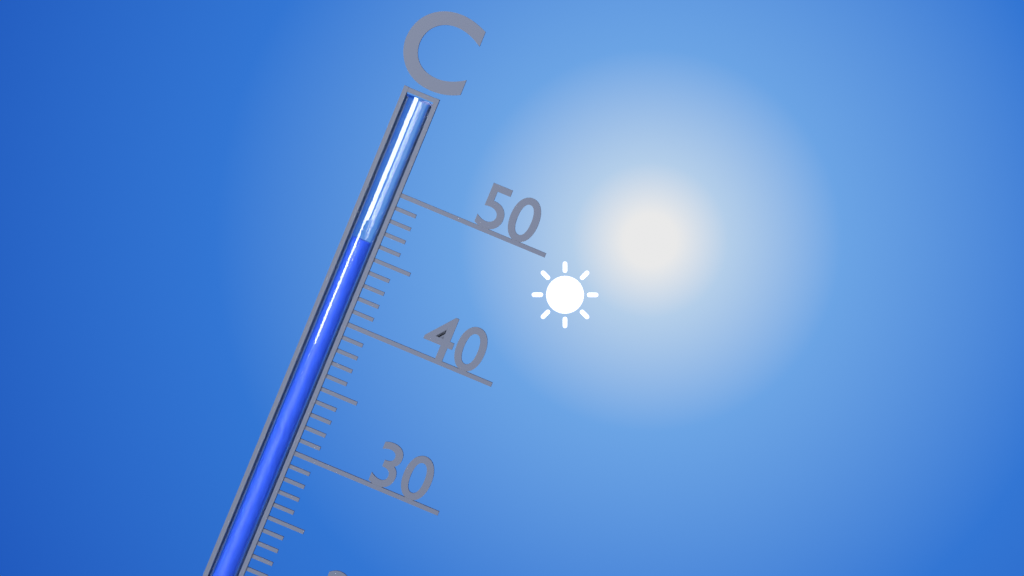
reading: 46 °C
